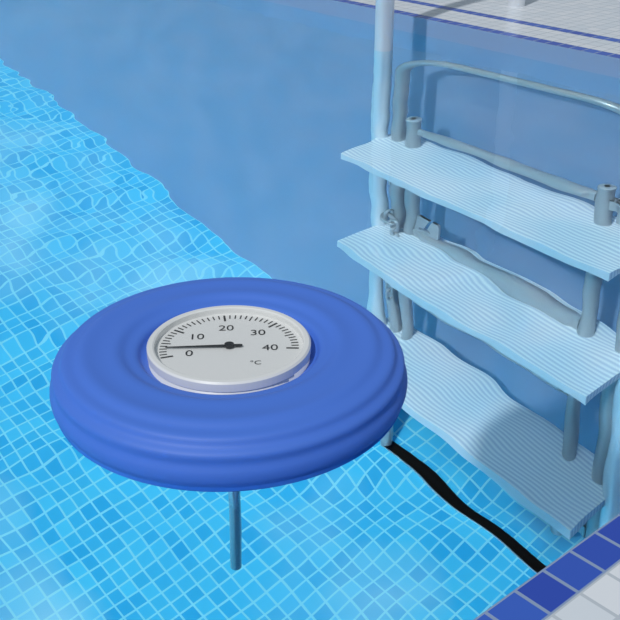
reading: 3 °C
